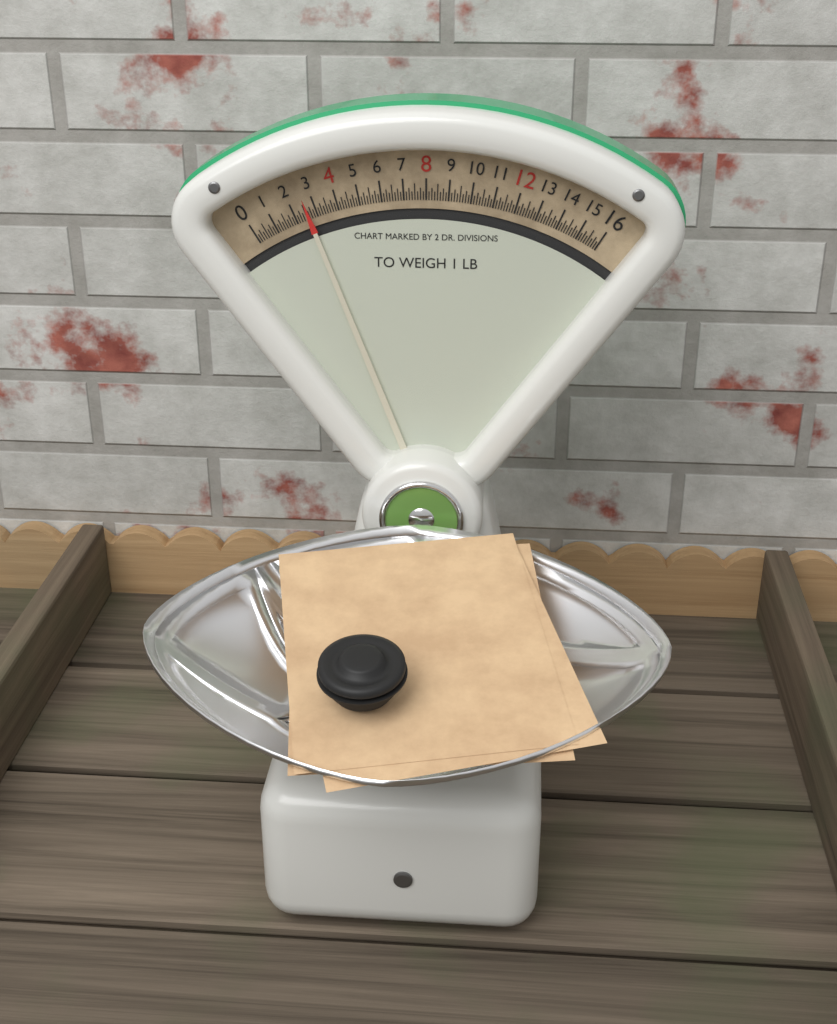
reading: 2.625 oz
